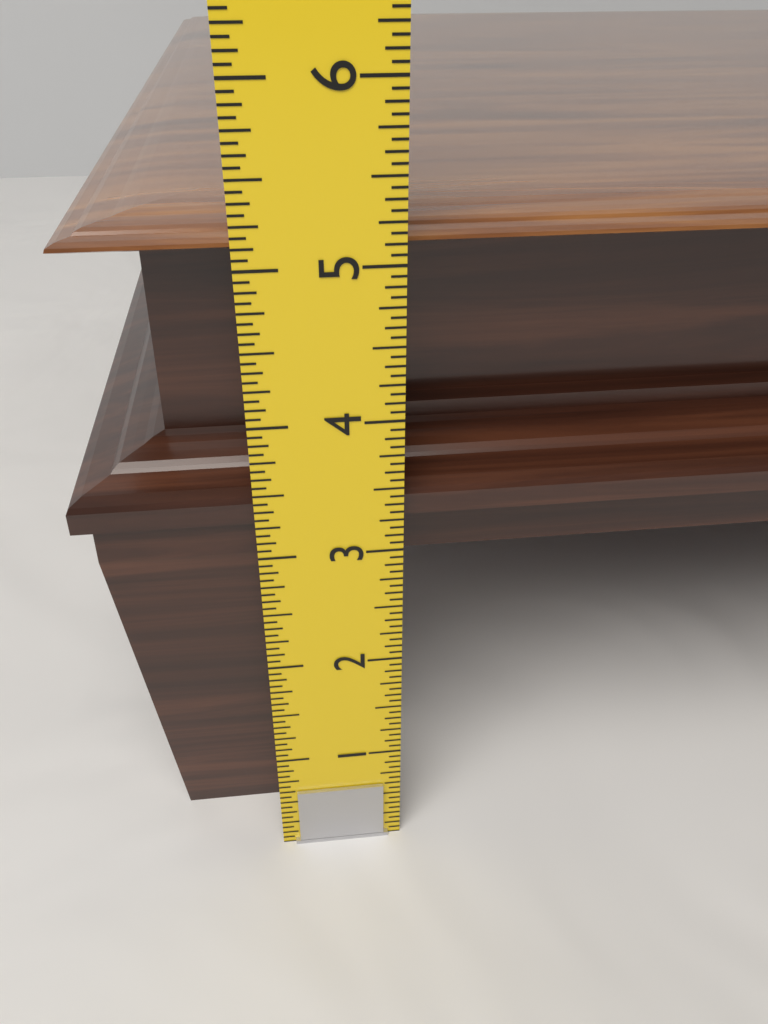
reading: 5.1875 in
